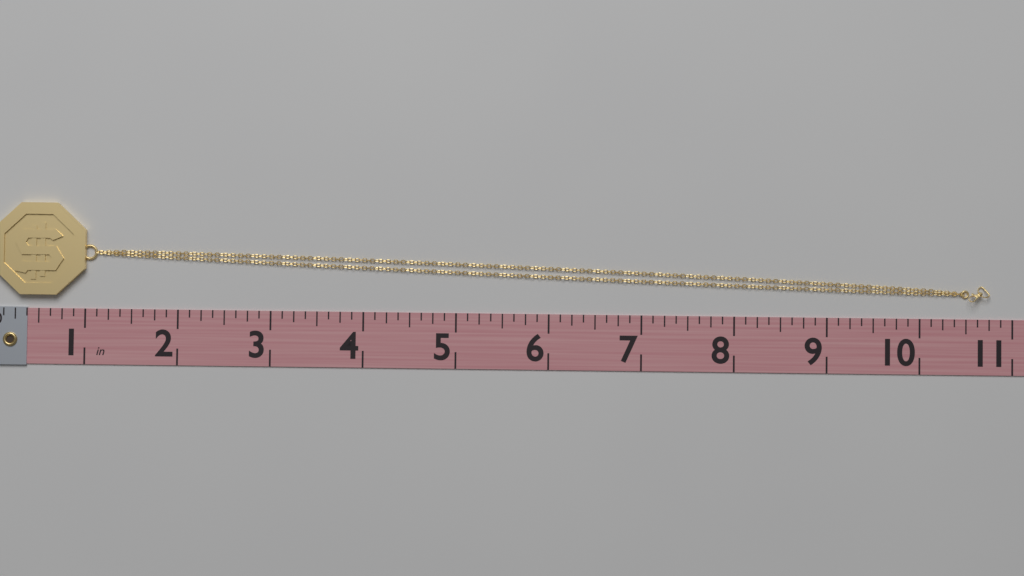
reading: 10.750 in
